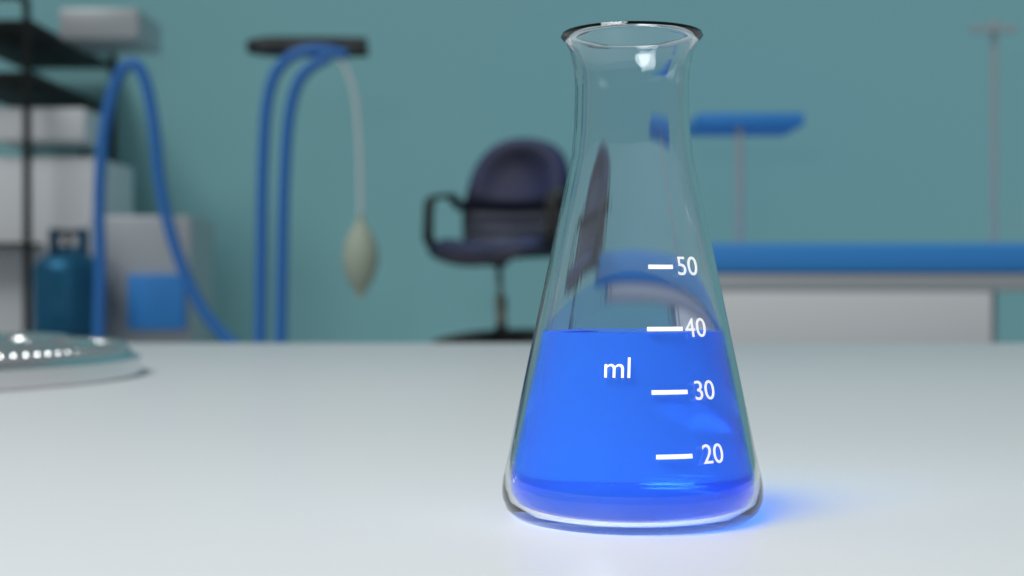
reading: 39 ml
